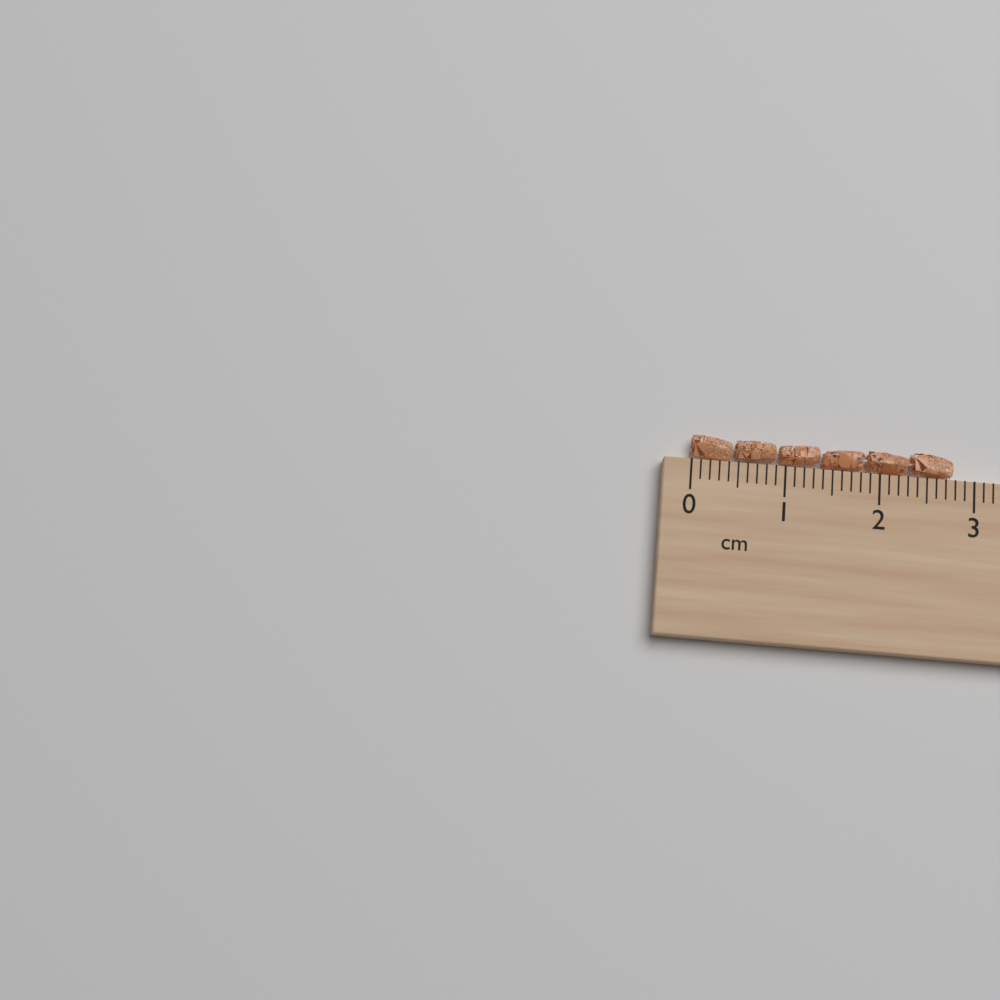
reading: 2.8 cm
